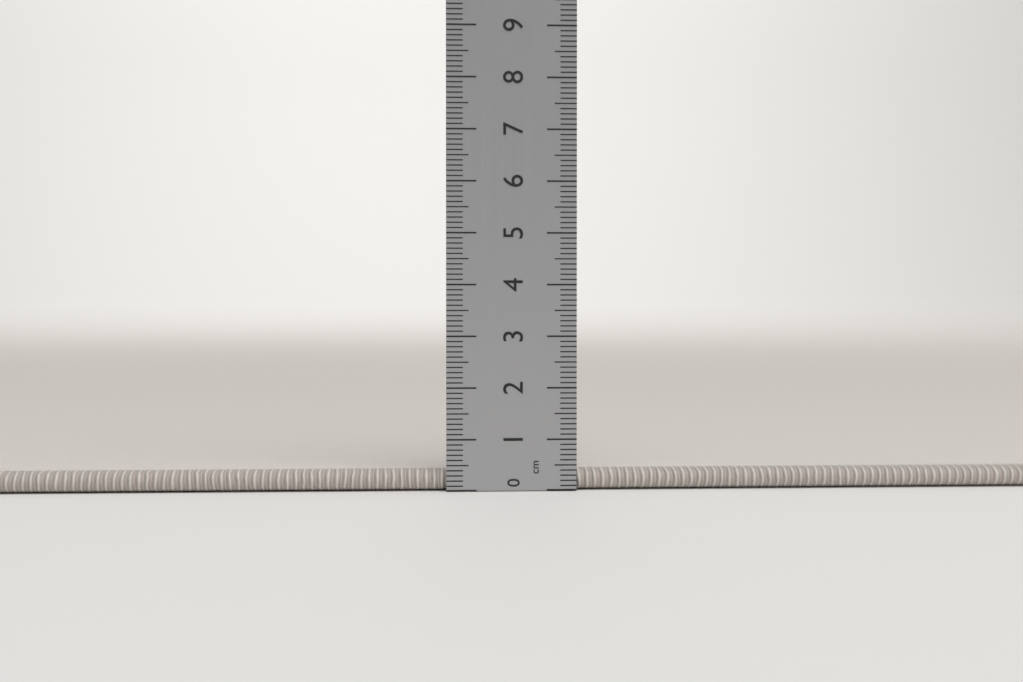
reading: 0.4 cm
